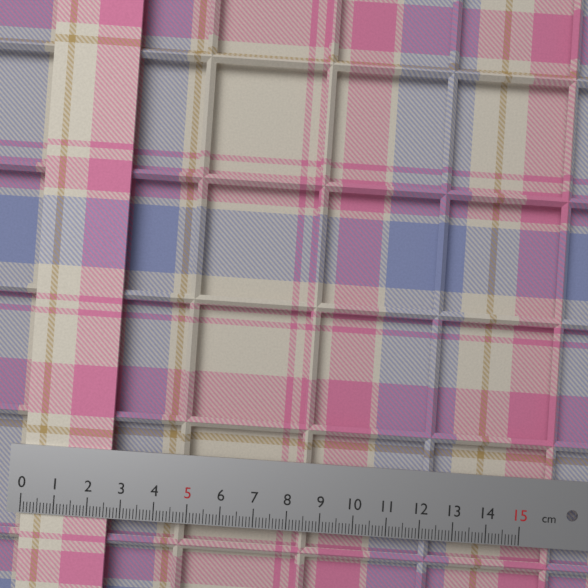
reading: 2.6 cm
